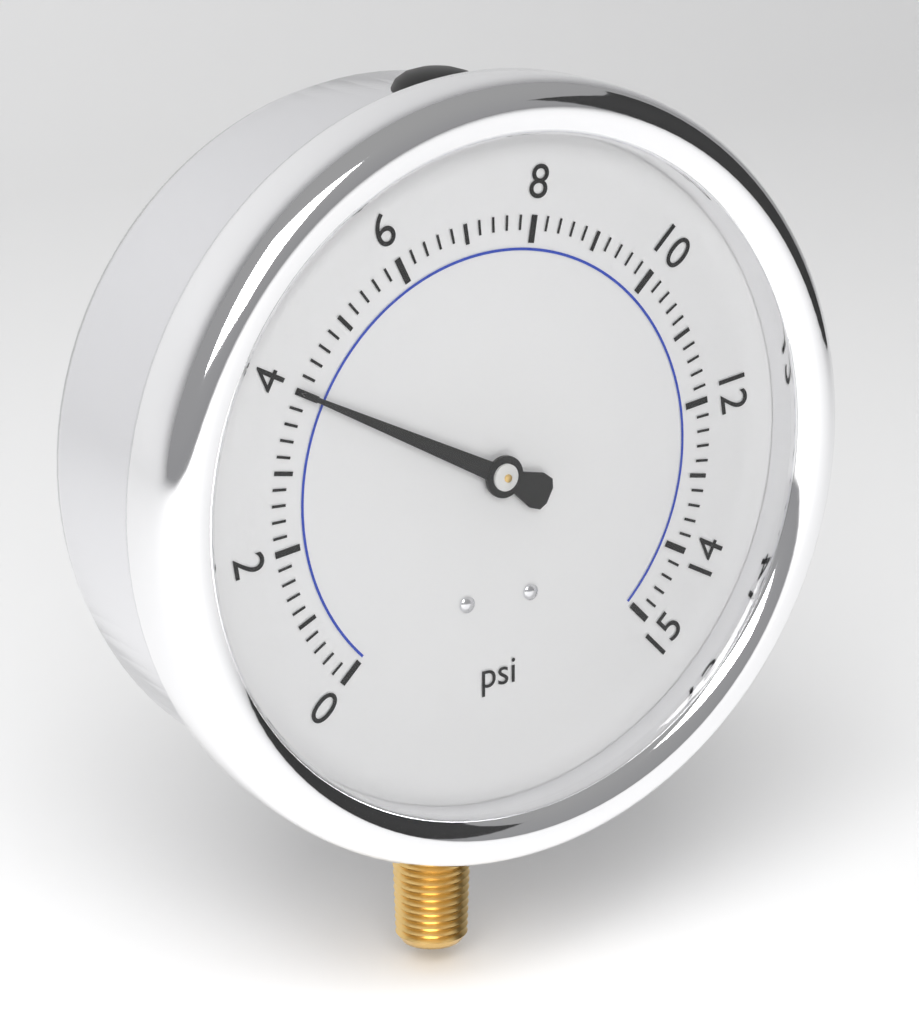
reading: 4.0 psi
